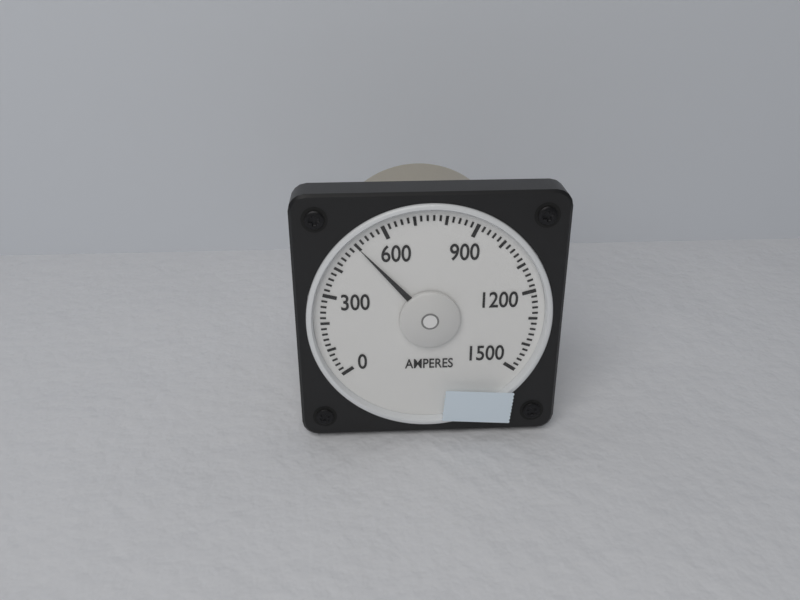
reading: 500 A
